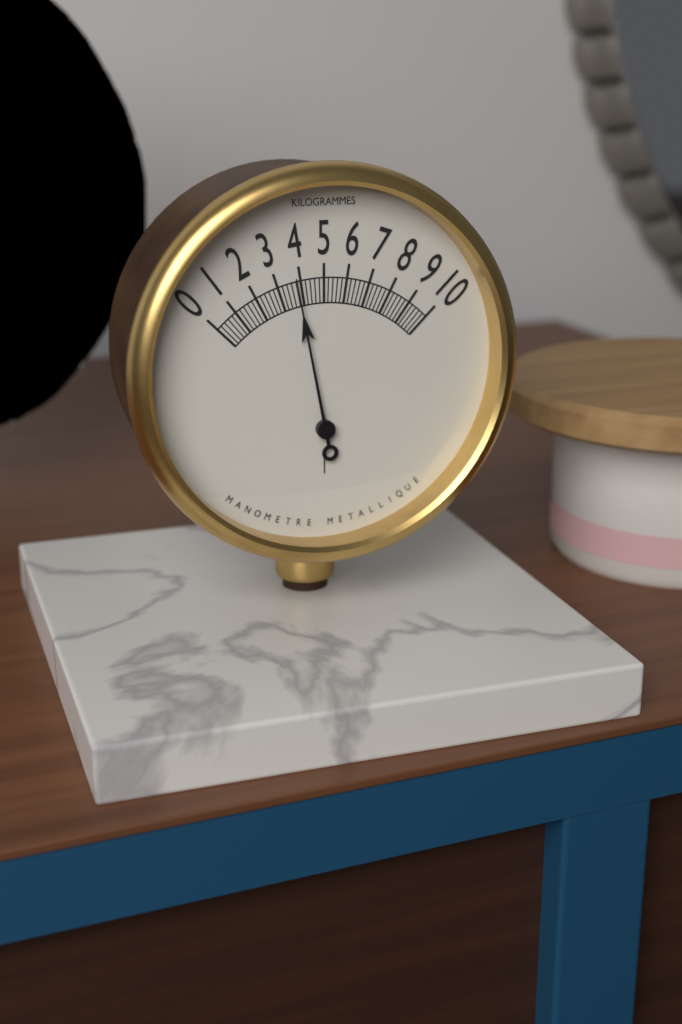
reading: 3.8 kg
